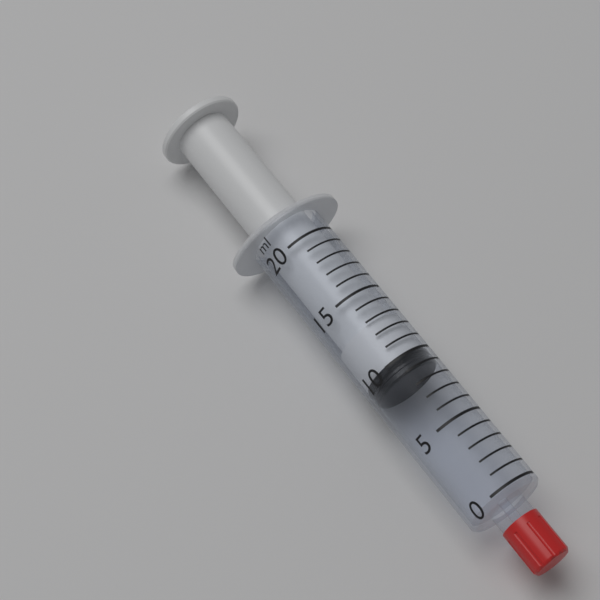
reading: 9 ml
